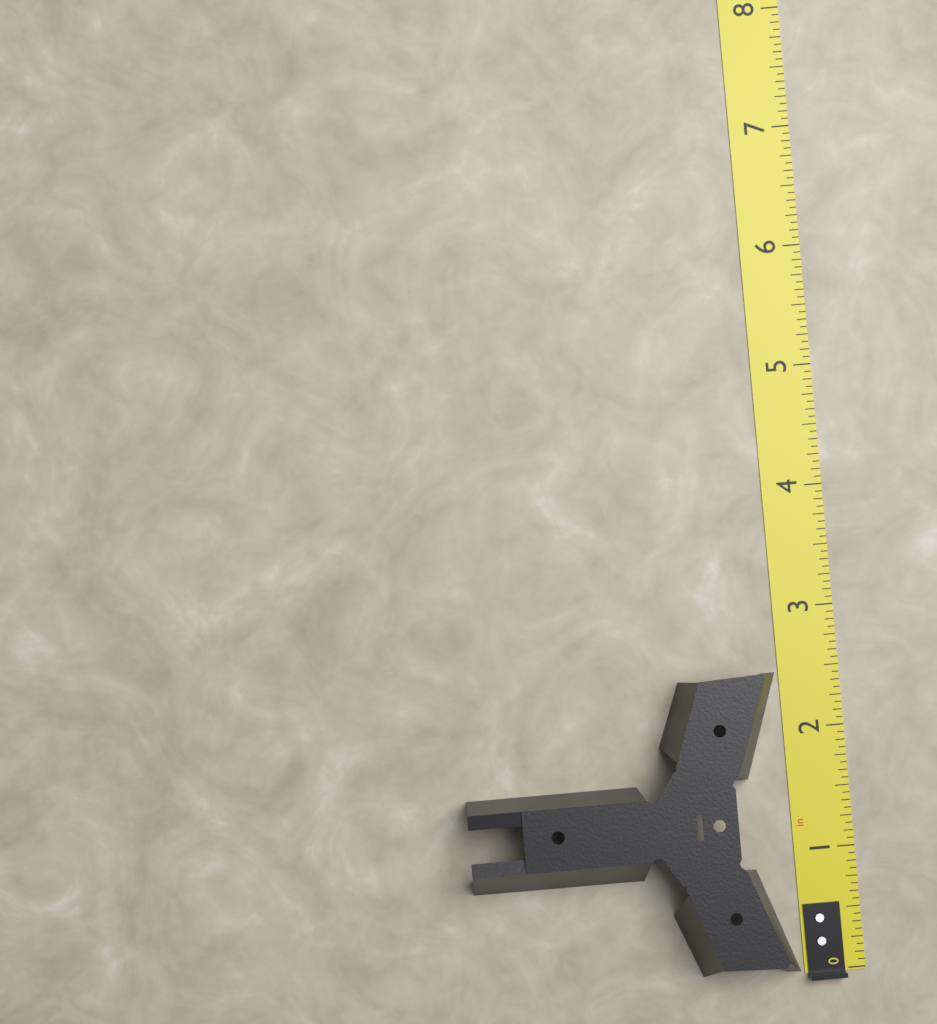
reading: 2.5000 in
